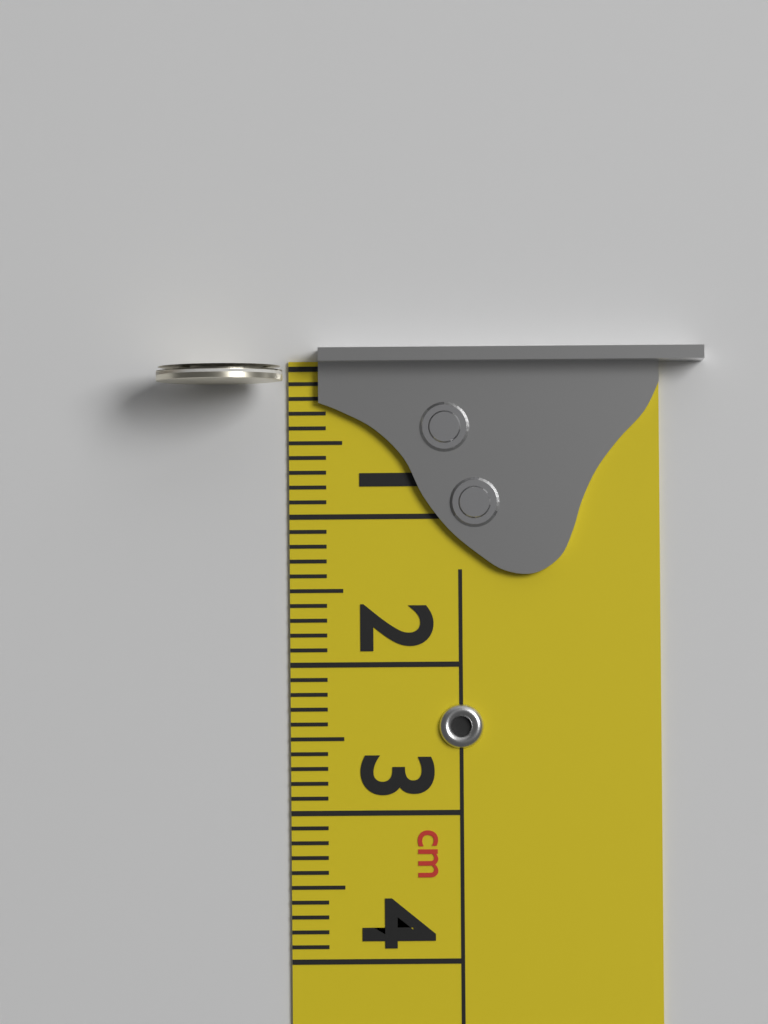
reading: 0.1 cm
